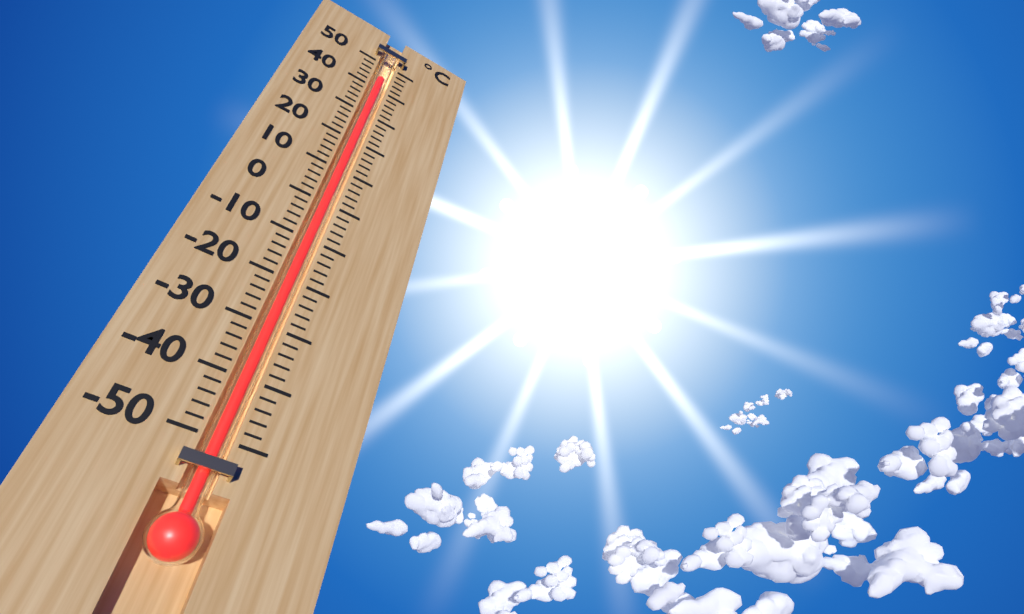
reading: 44 °C
